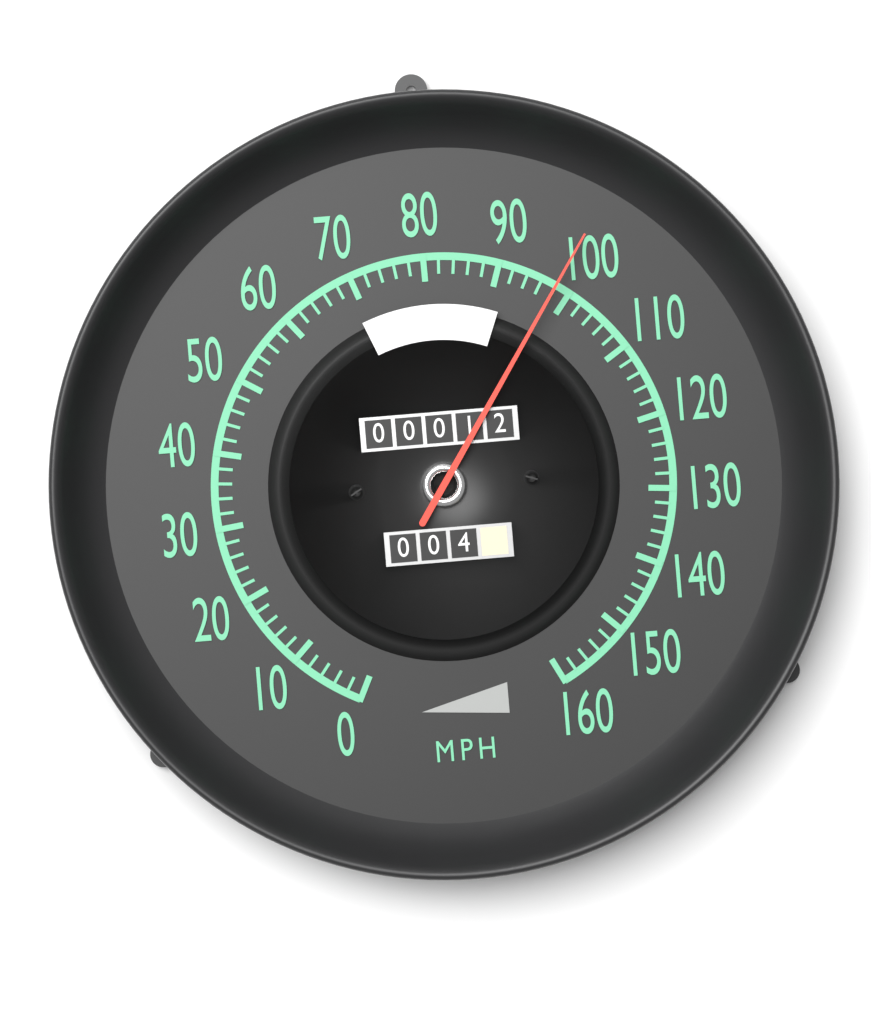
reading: 98 mph
